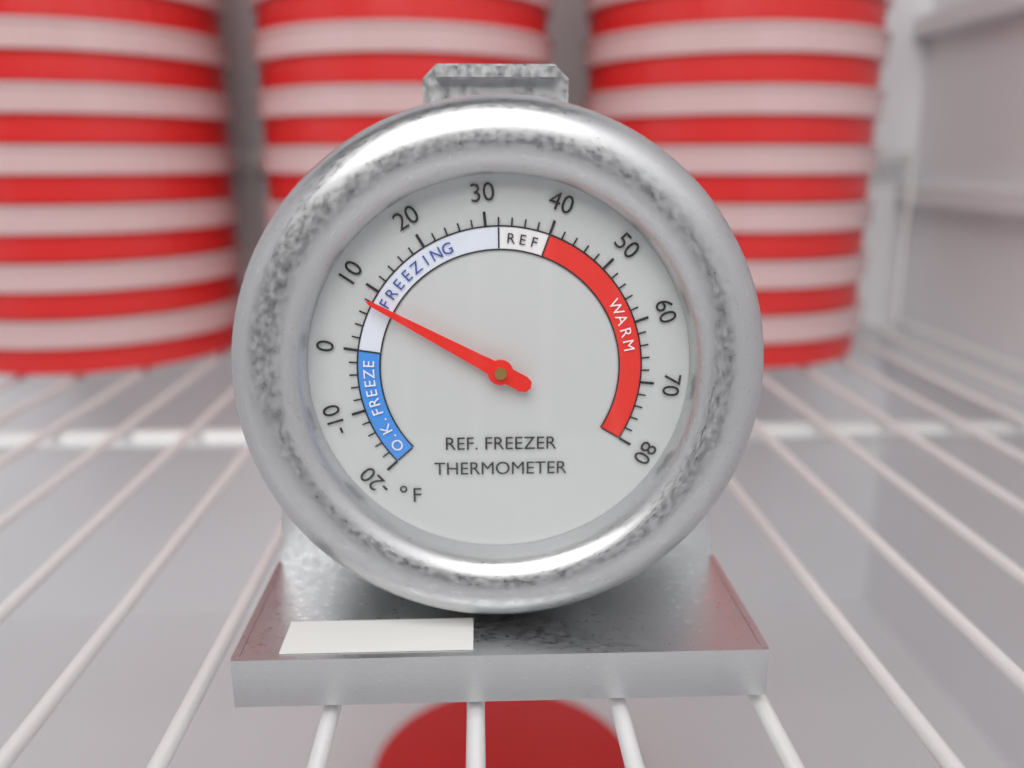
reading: 8 °F
